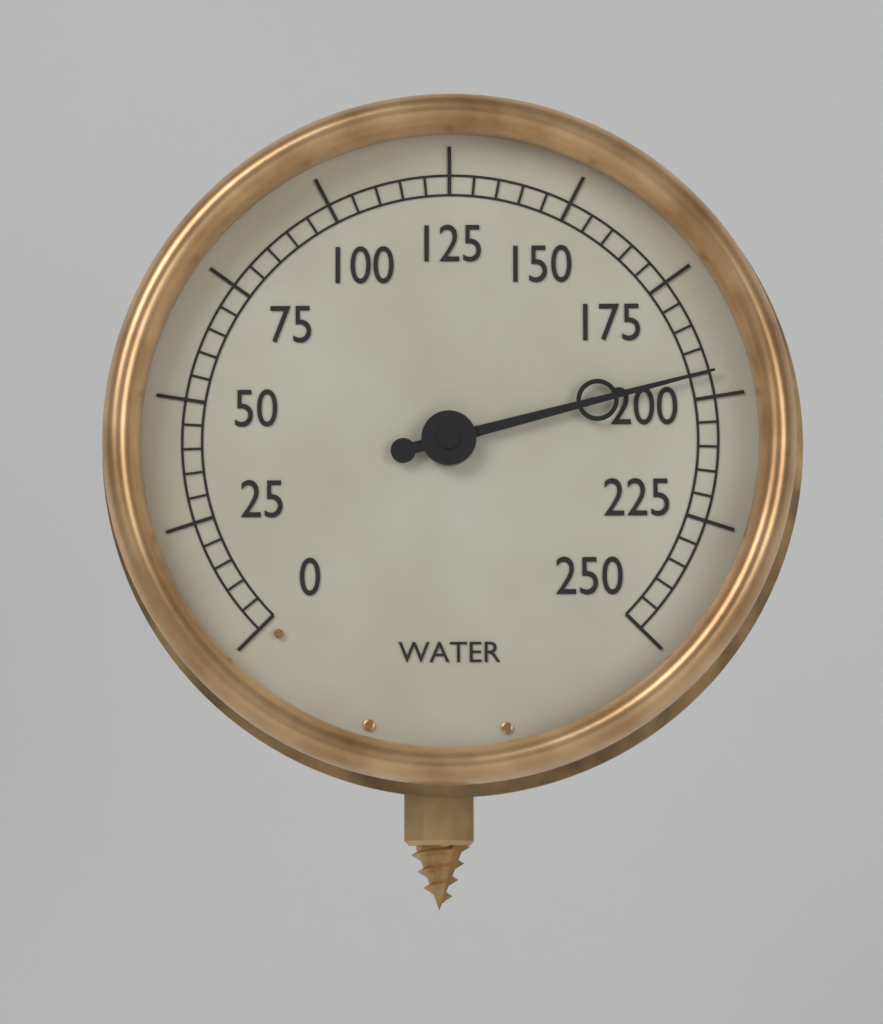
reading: 195 (no unit)
